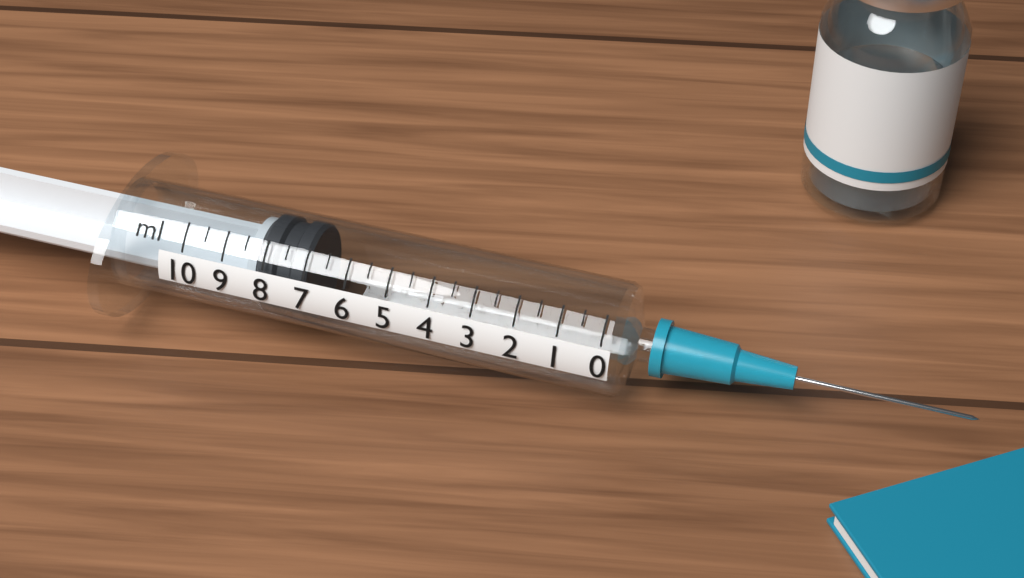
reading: 7.0 ml
